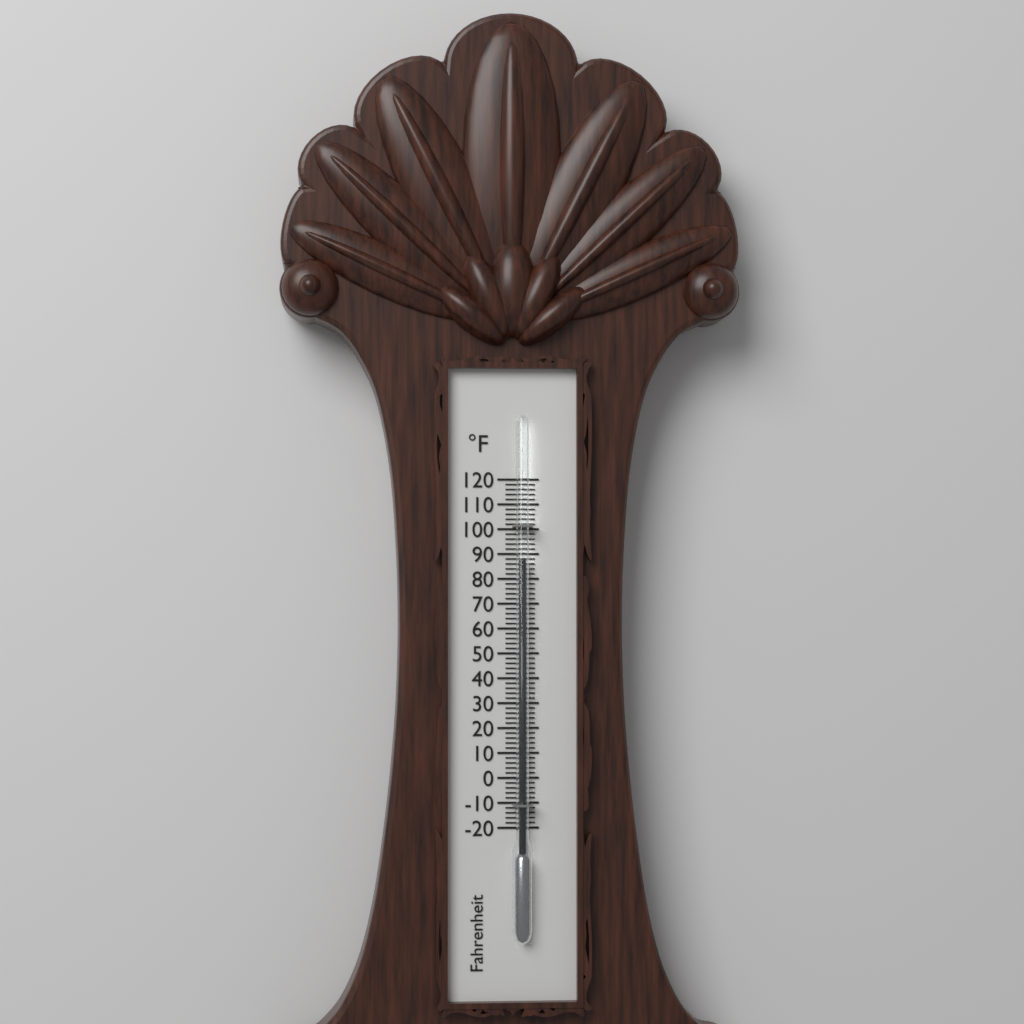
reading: 88 °F
